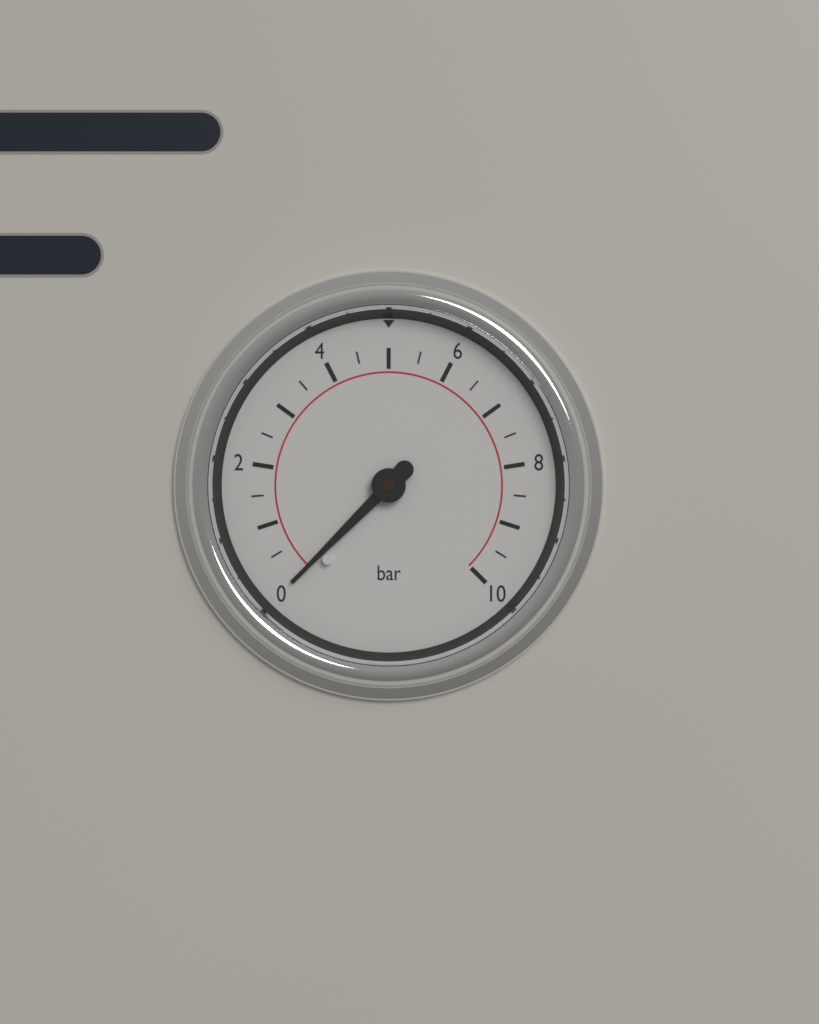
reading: 0.0 bar
